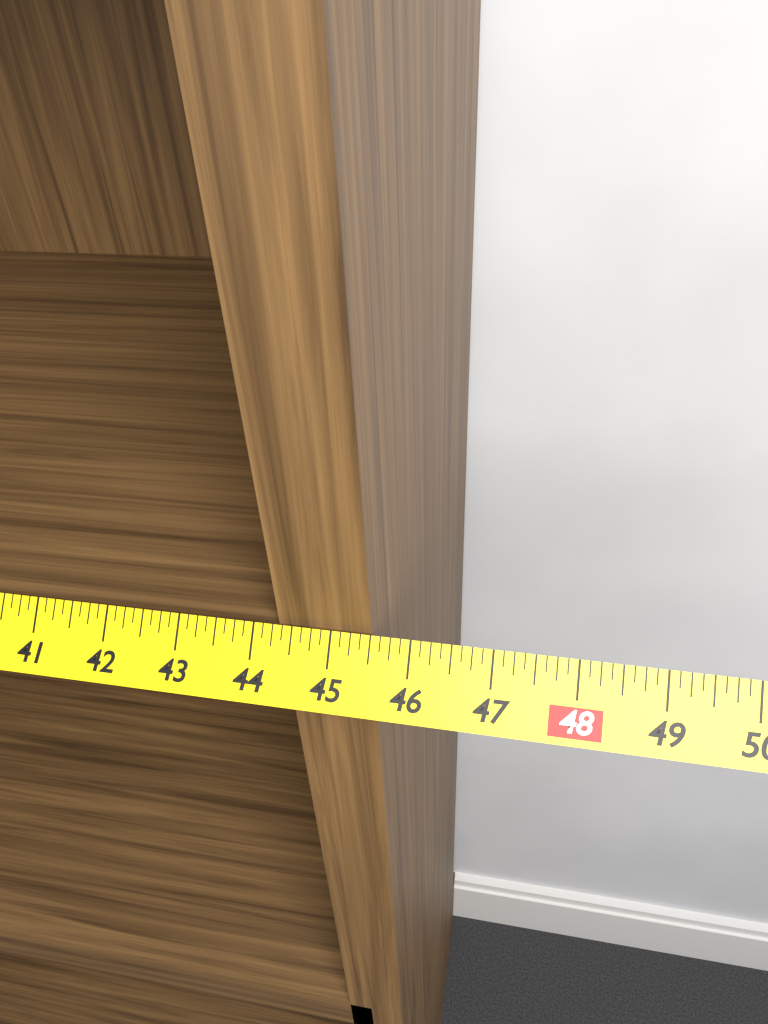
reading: 45.500 in
